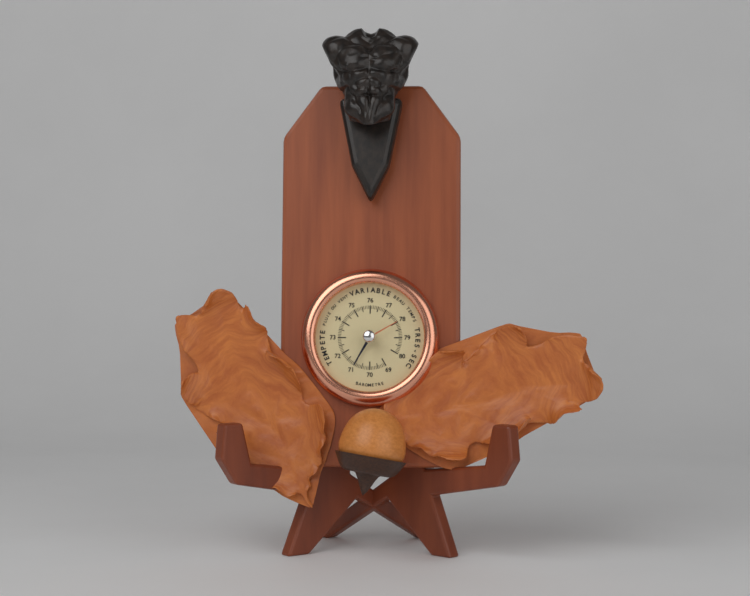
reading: 71.0 (no unit)
